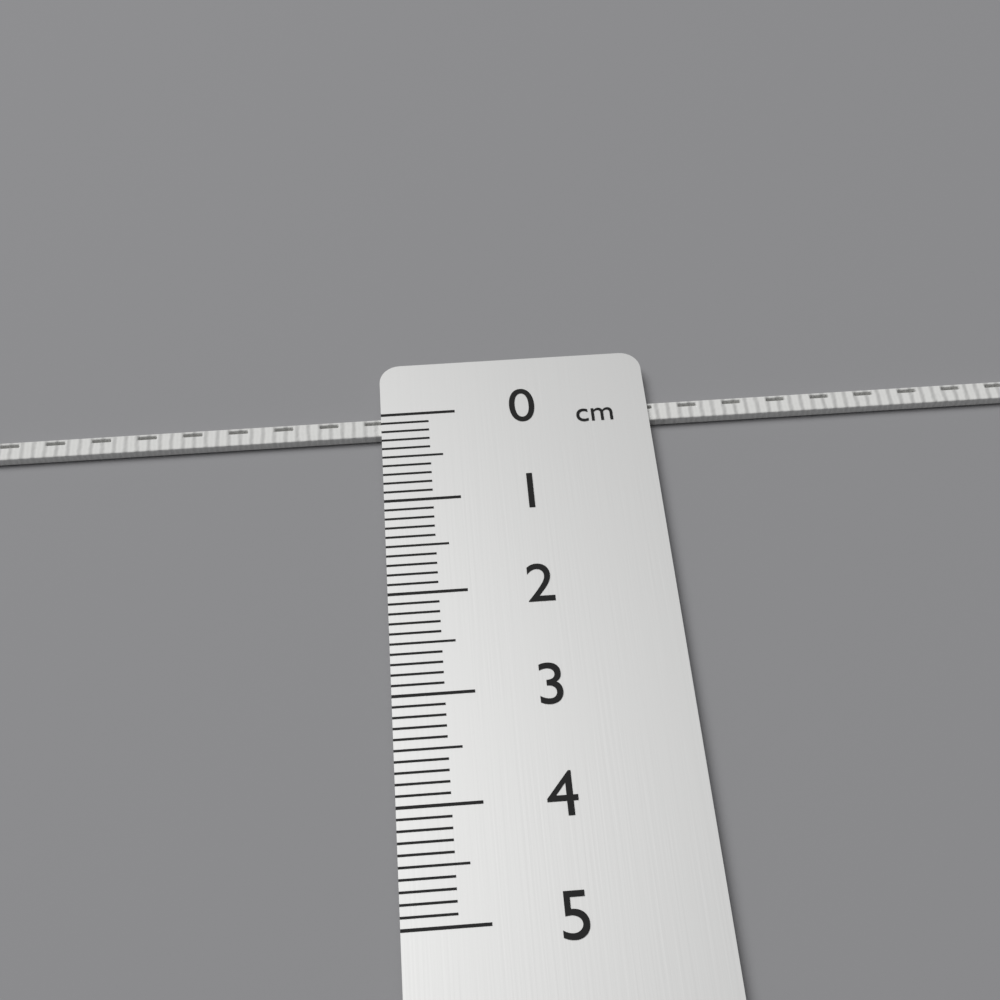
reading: 0.2 cm
